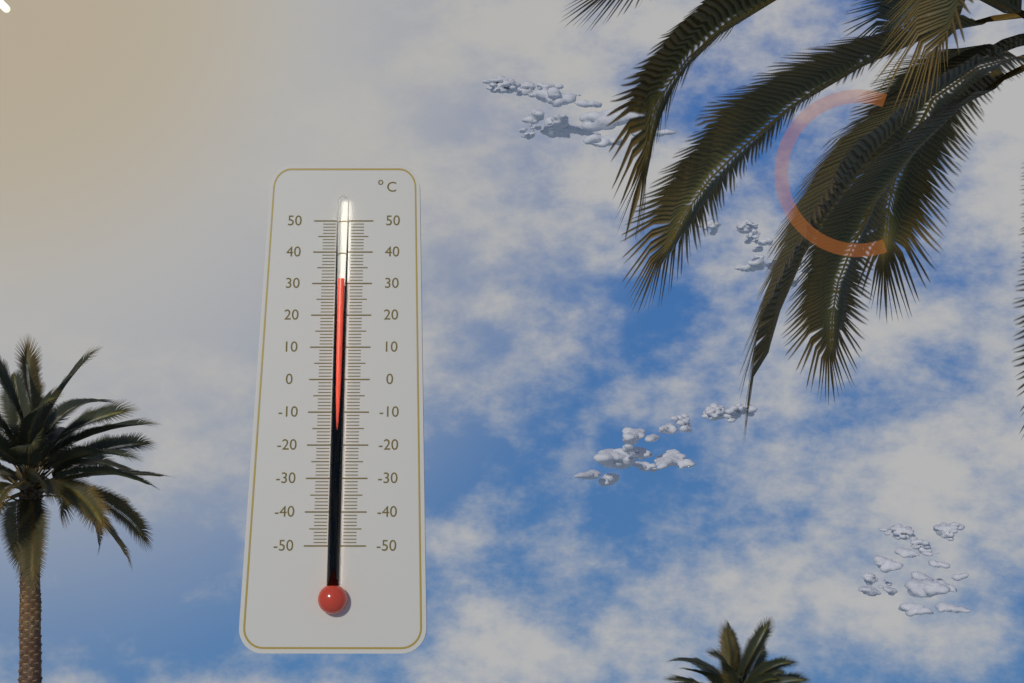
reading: 31 °C
